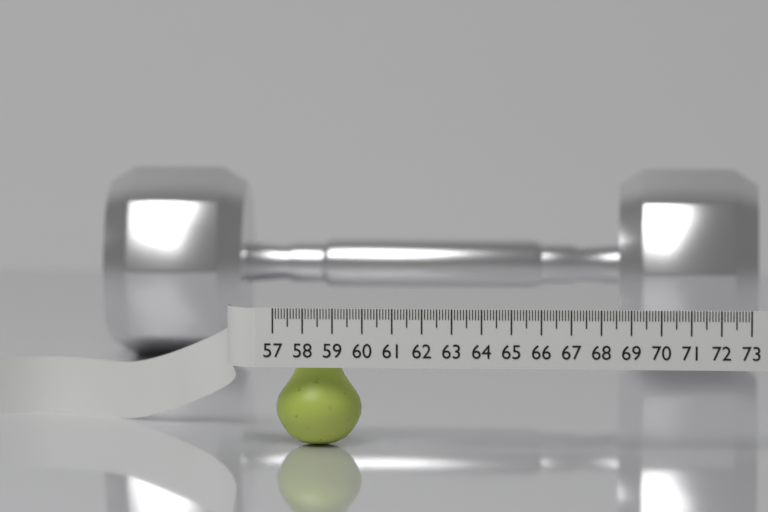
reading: 59.9 (no unit)
